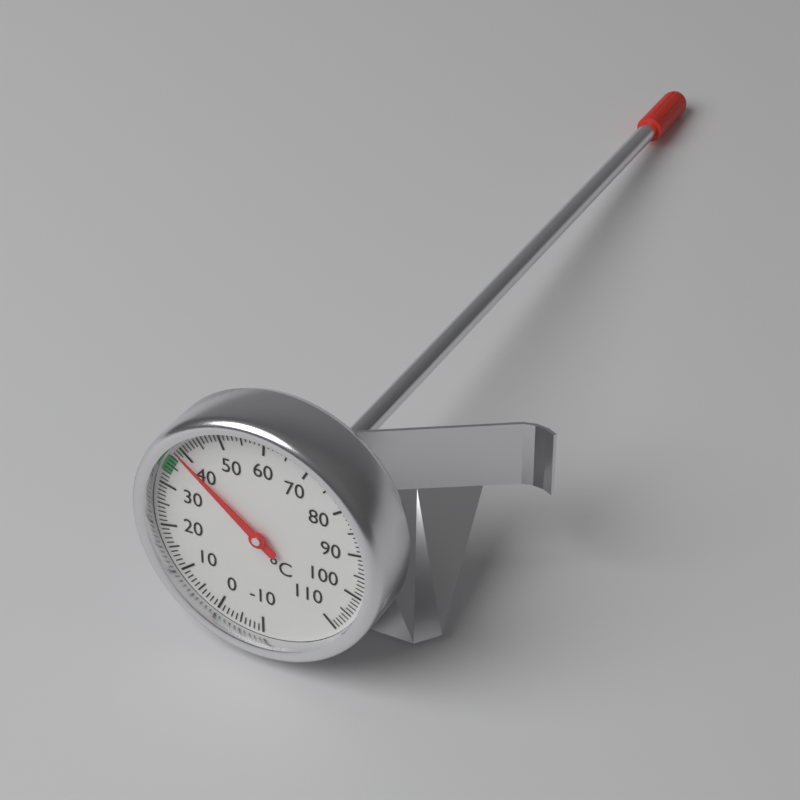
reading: 39 °C
